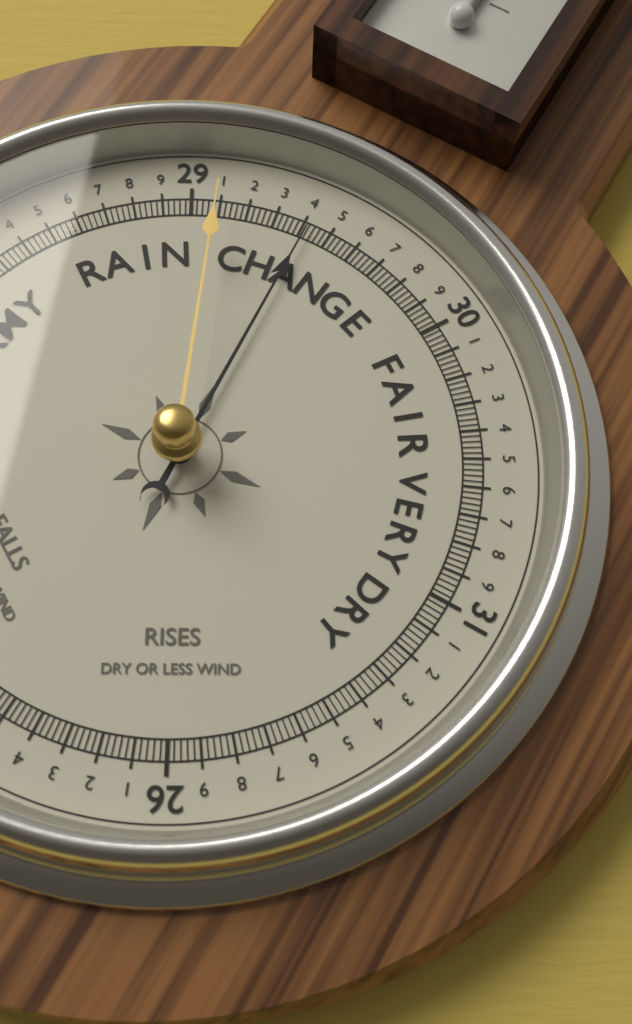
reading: 29.42 (no unit)
